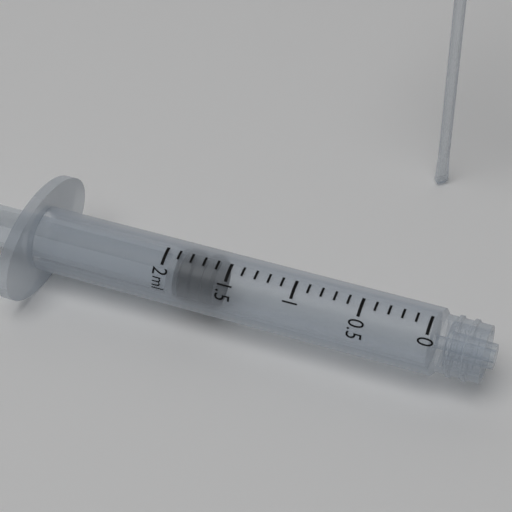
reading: 1.6 ml
